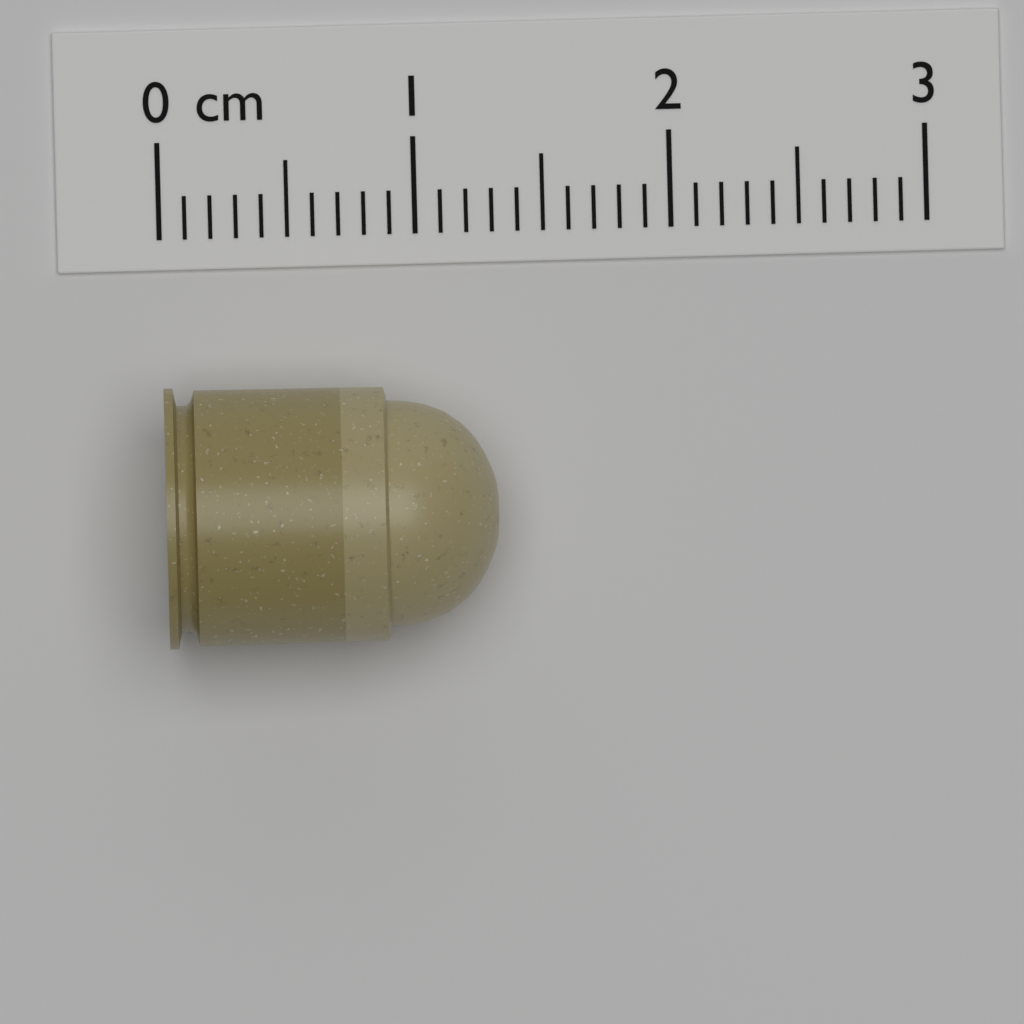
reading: 1.3 cm
